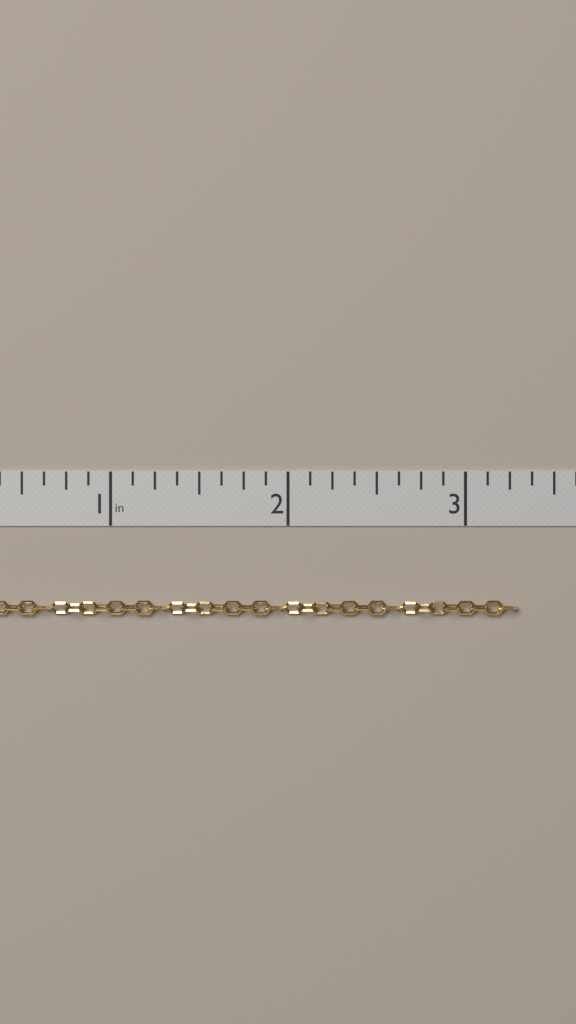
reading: 3.300 in
